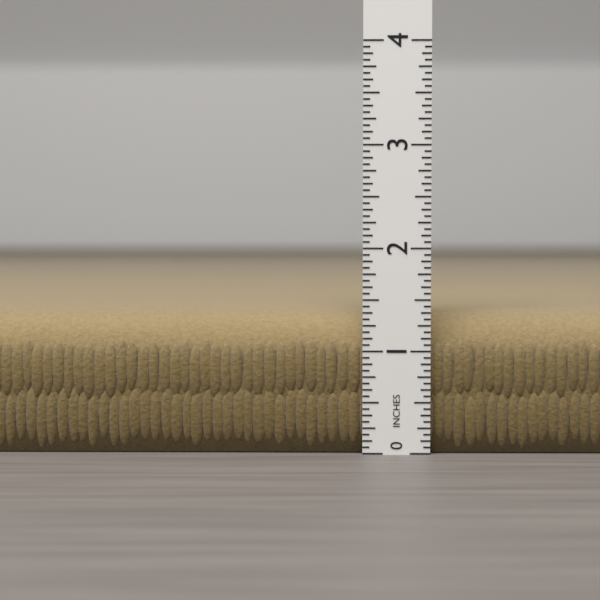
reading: 1.3750 in
